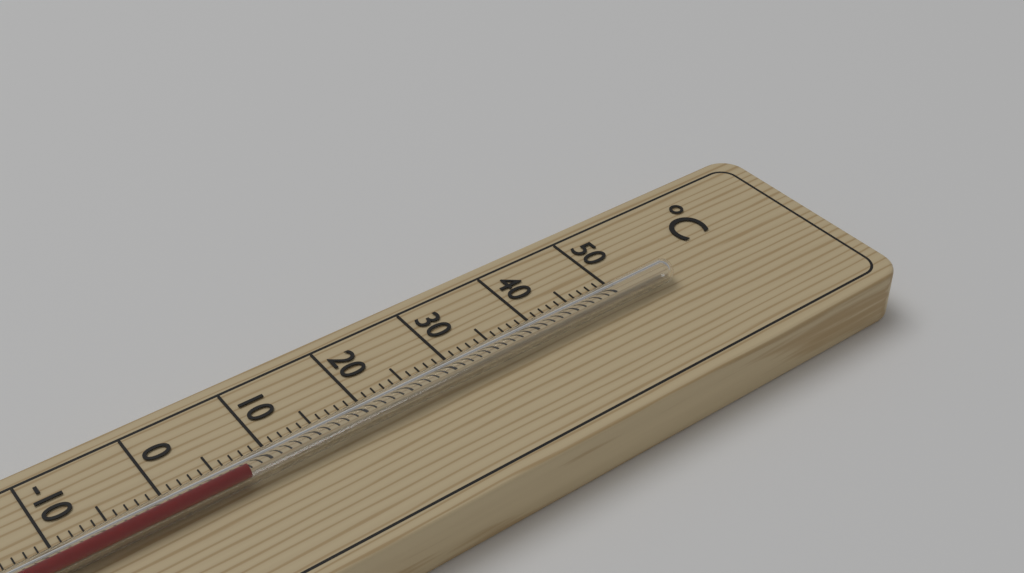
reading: 7 °C
